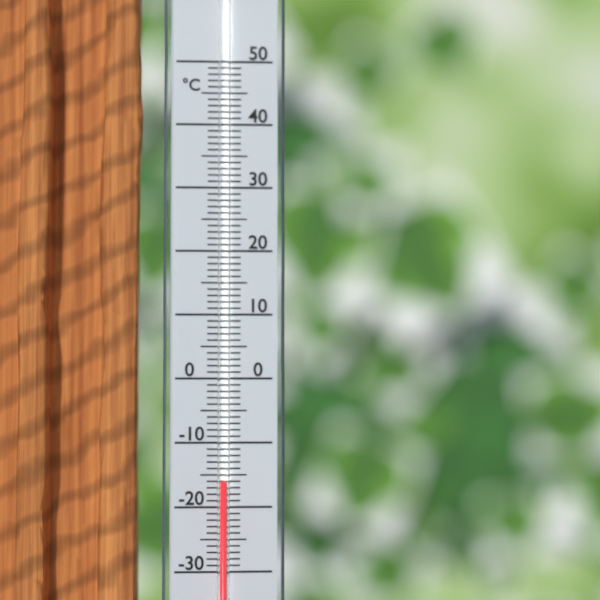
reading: -16 °C
